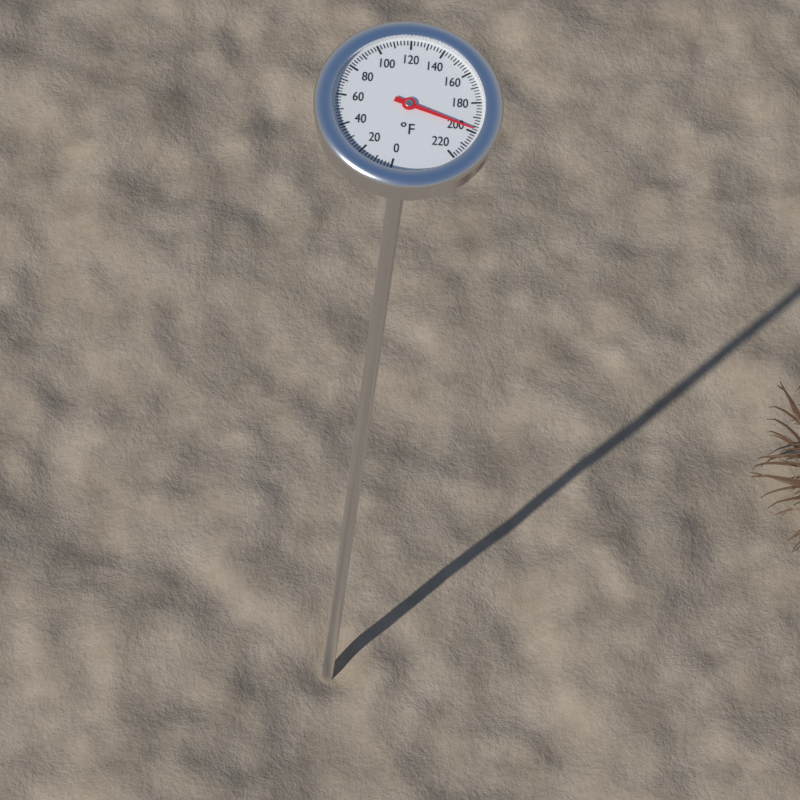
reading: 198 °F
